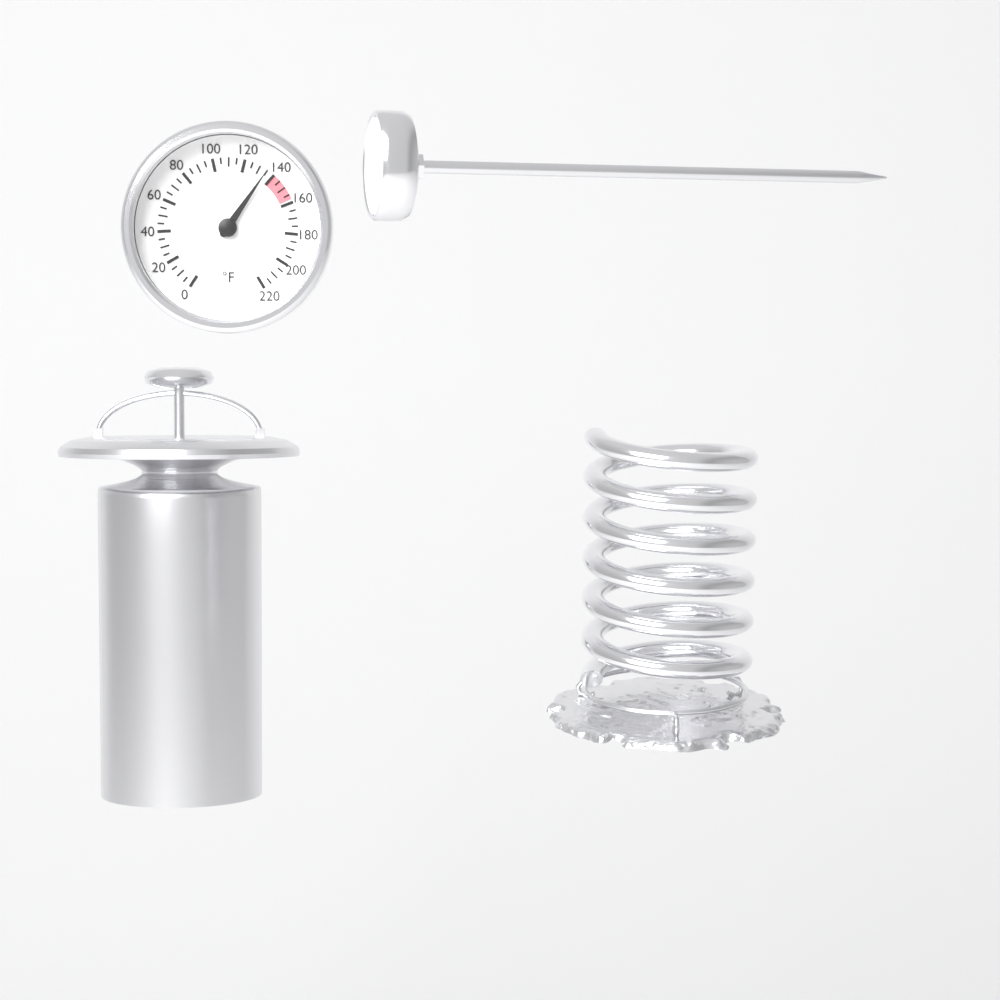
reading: 135 °F
